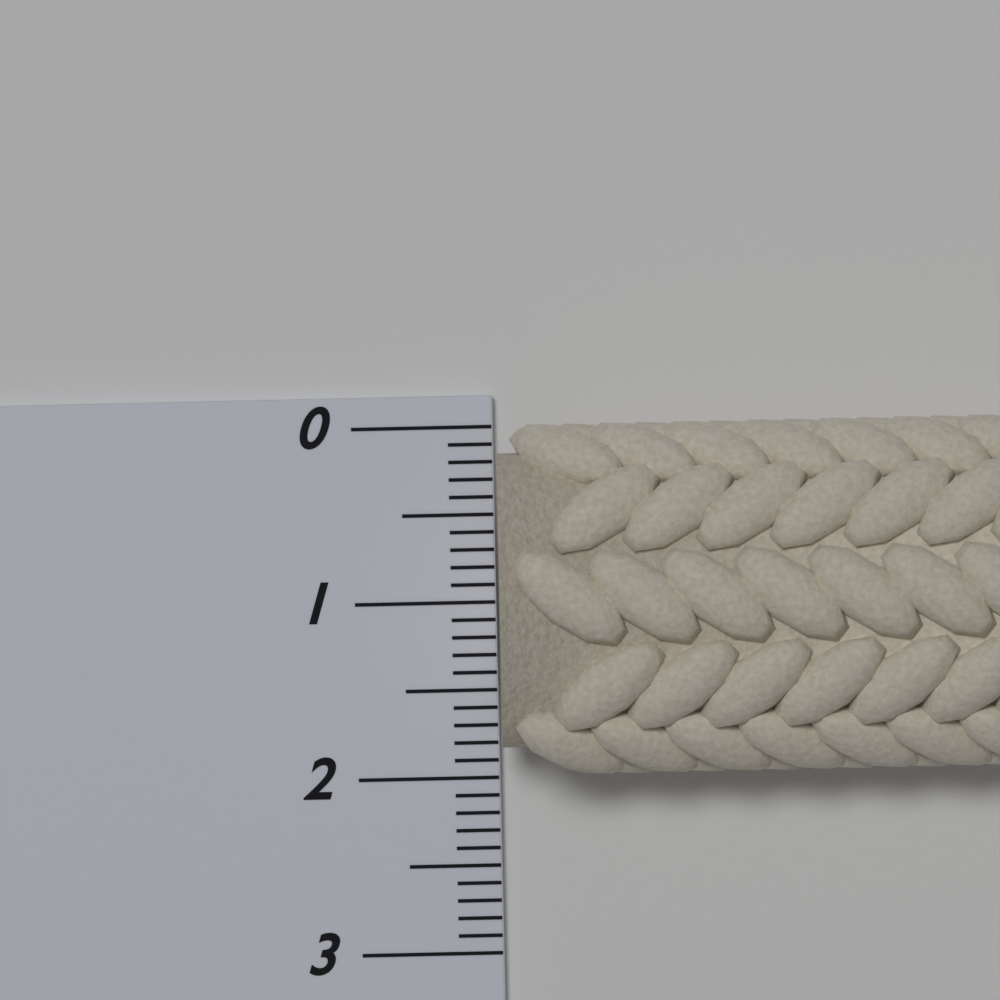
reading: 2.0 (no unit)
